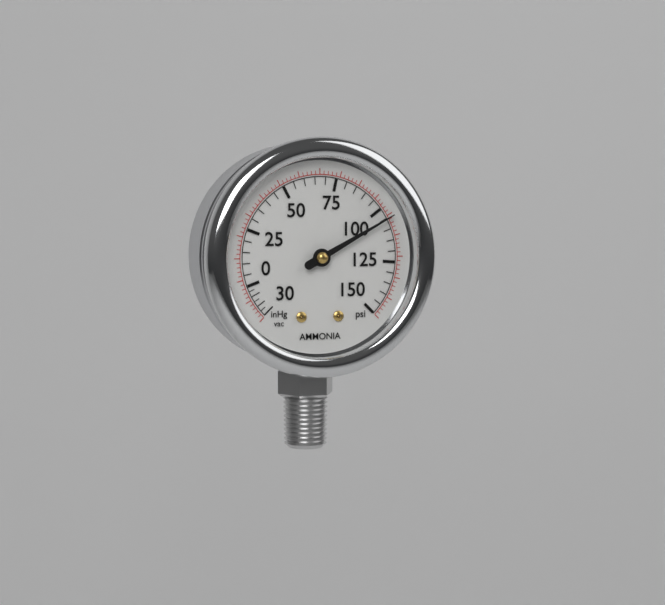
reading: 105 psi
